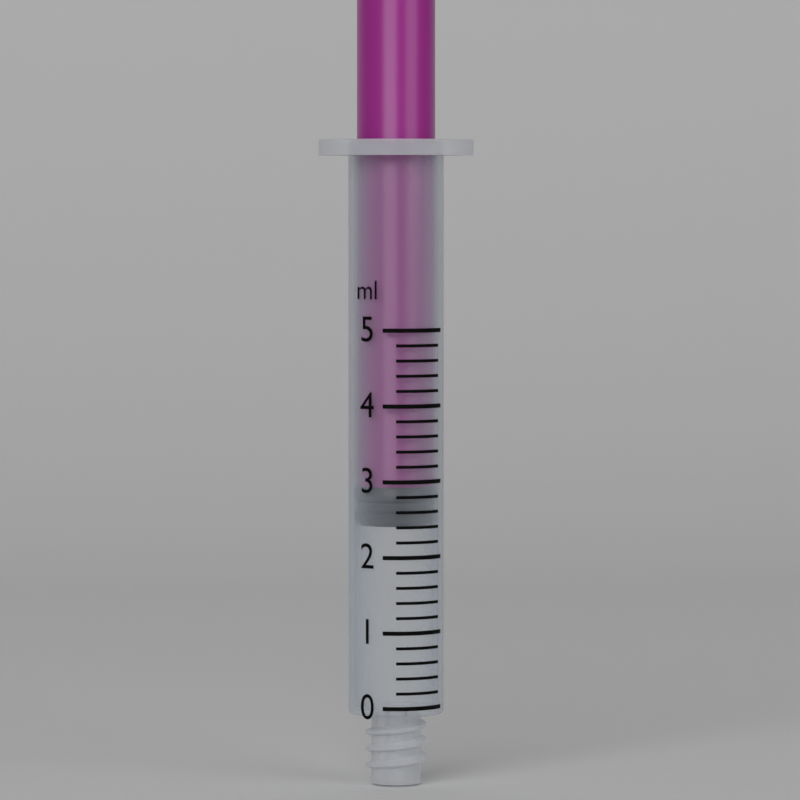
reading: 2.4 ml
